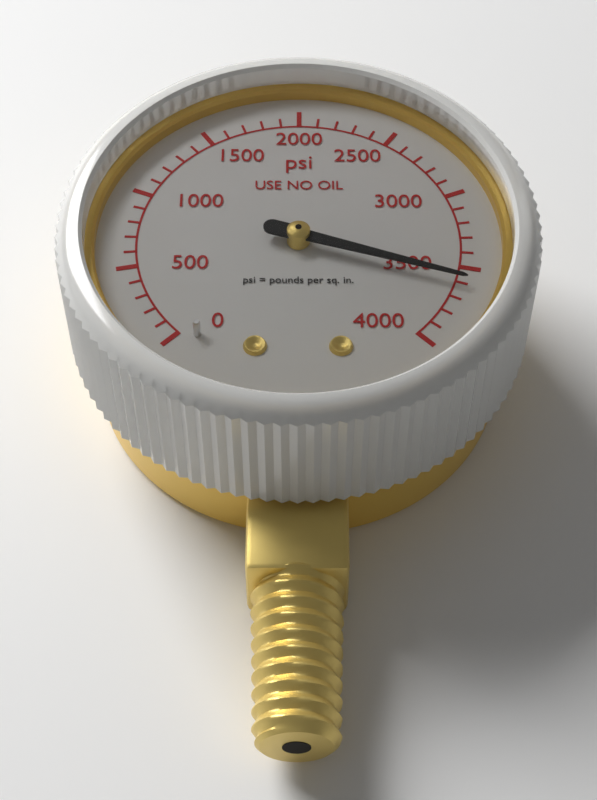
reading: 3600 psi
